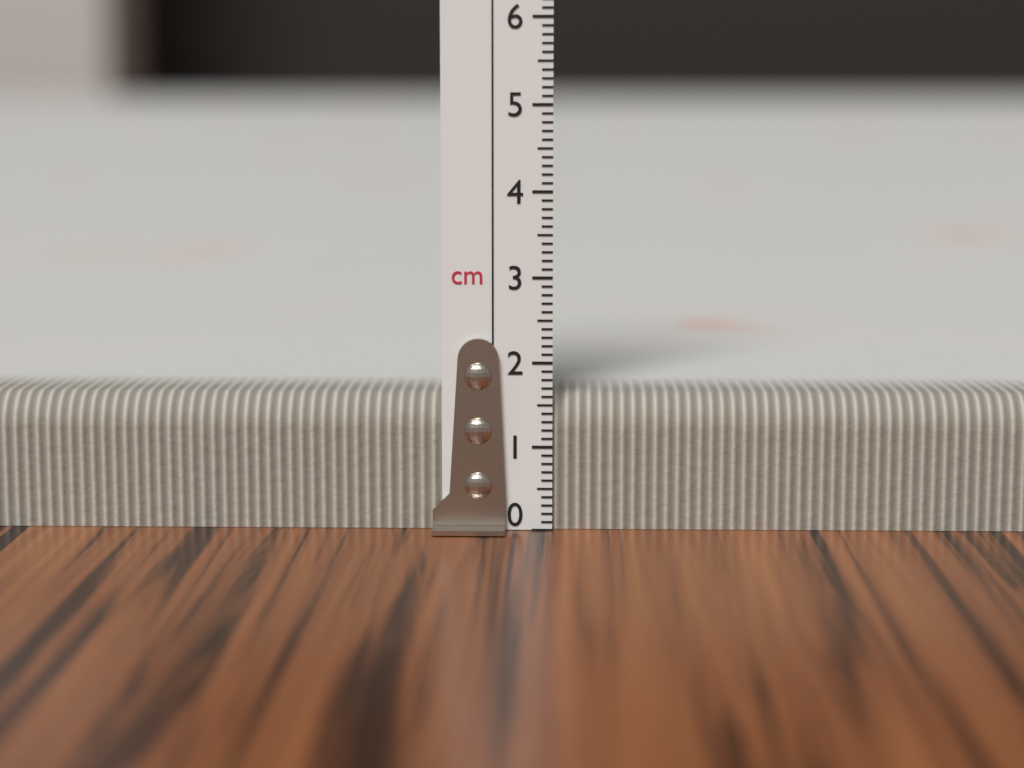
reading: 1.6 cm
